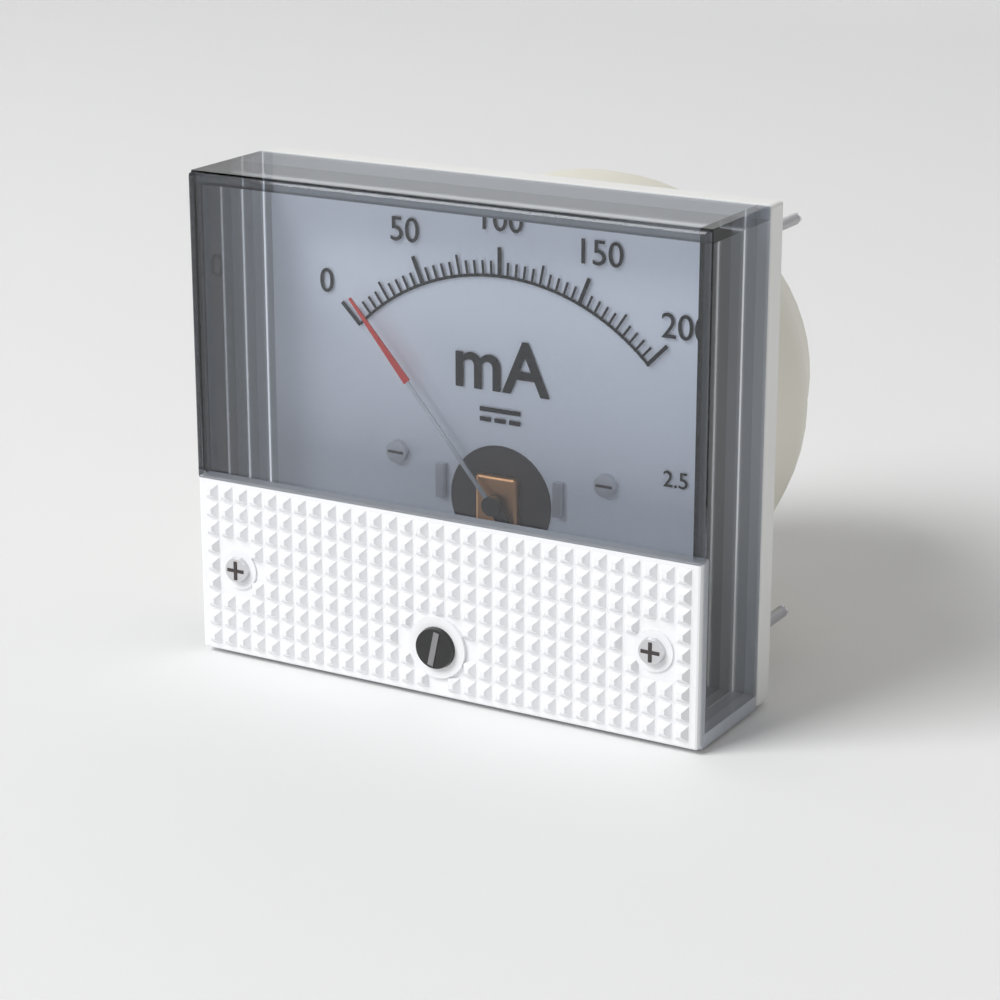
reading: 10 mA
